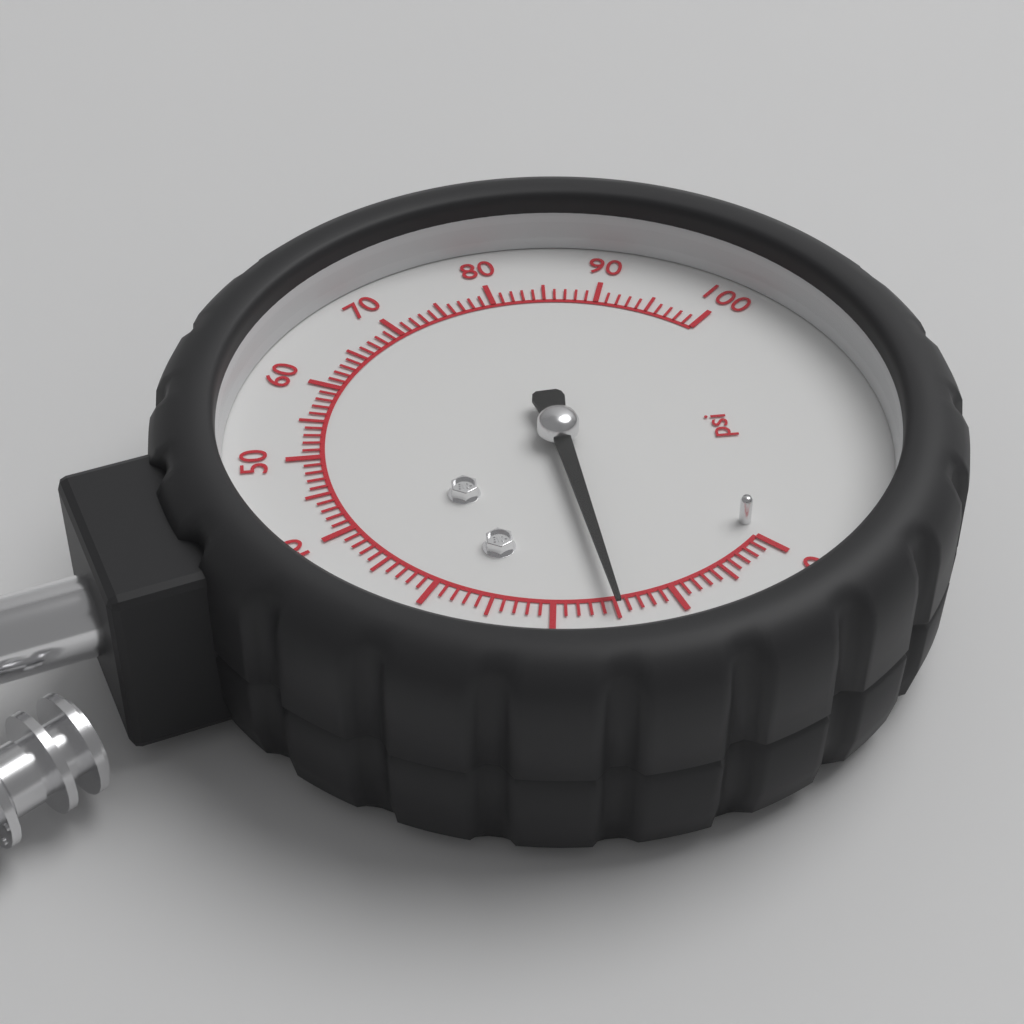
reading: 15 psi
